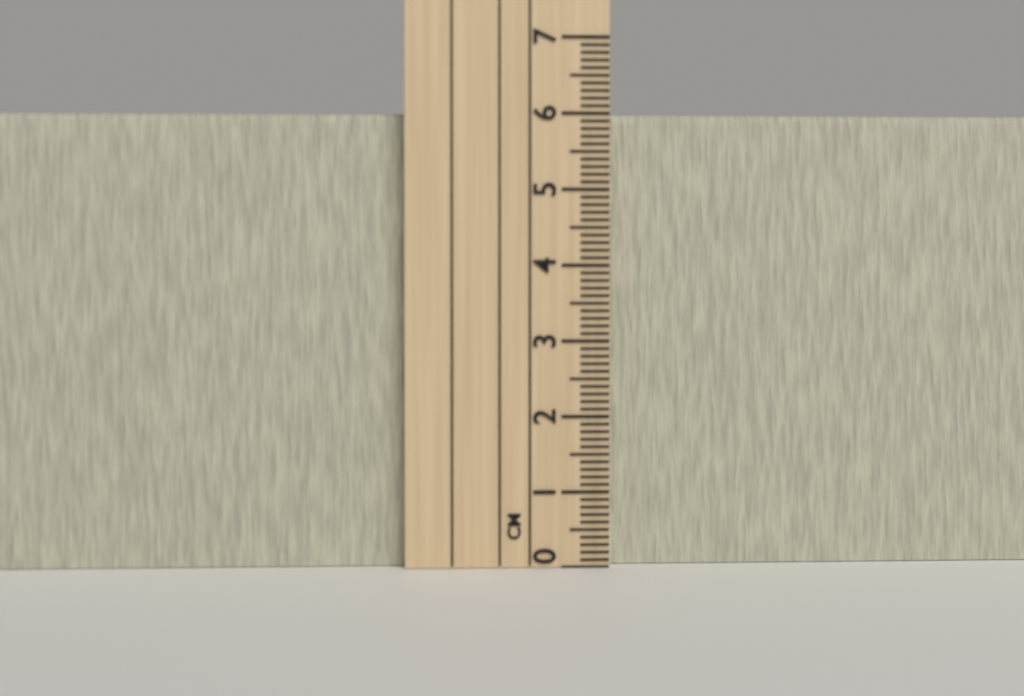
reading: 6.0 cm
